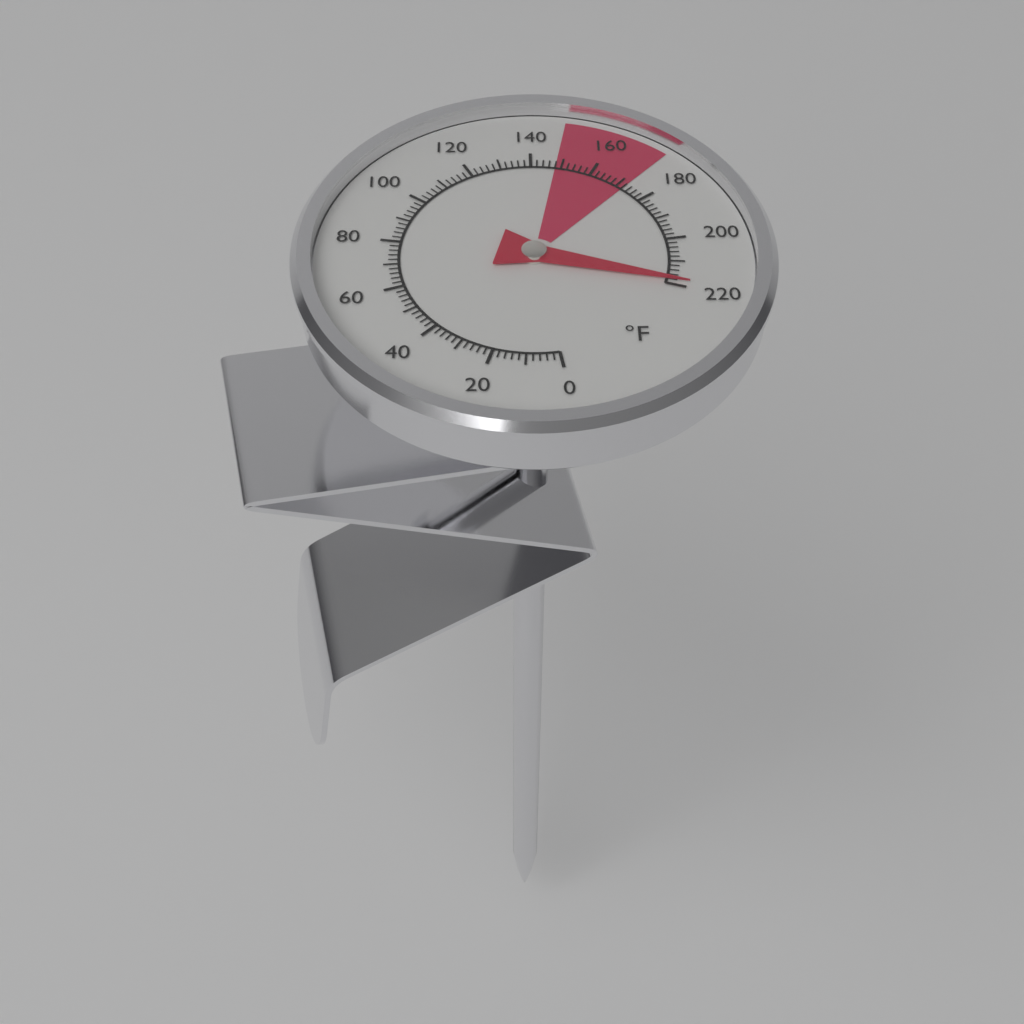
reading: 218 °F
